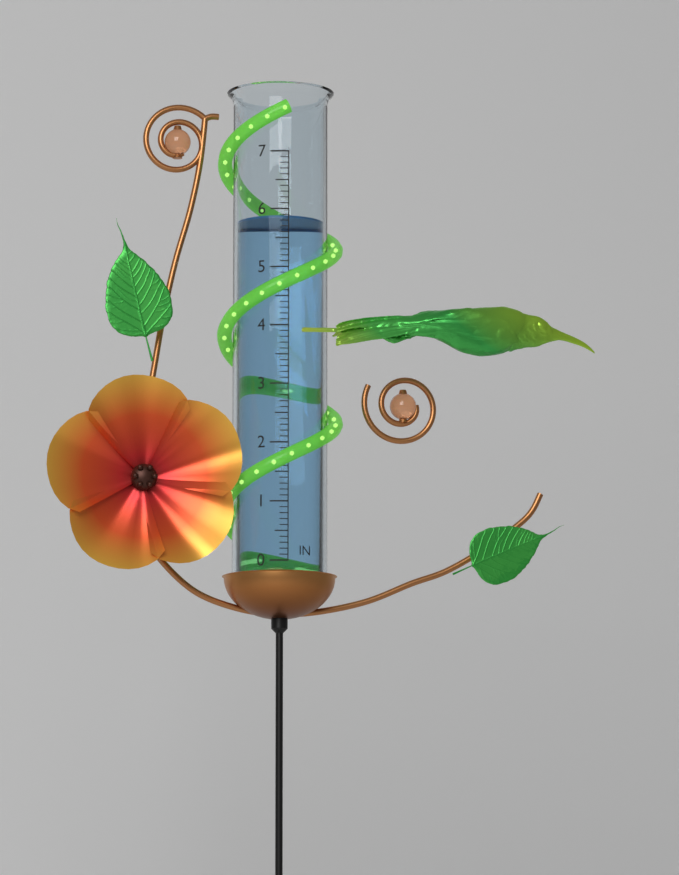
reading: 5.9 in
